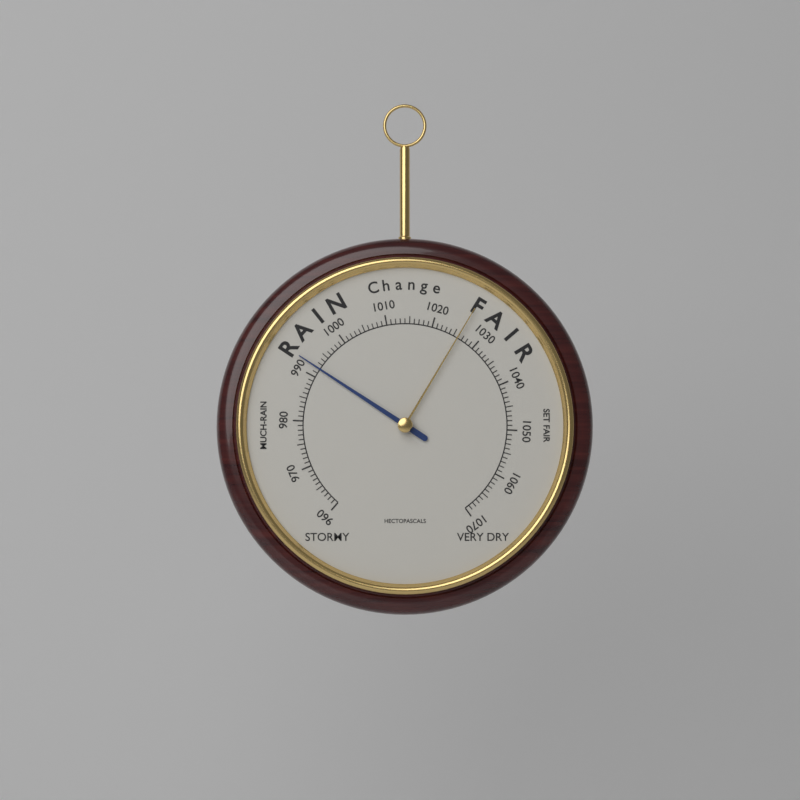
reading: 992 hPa
